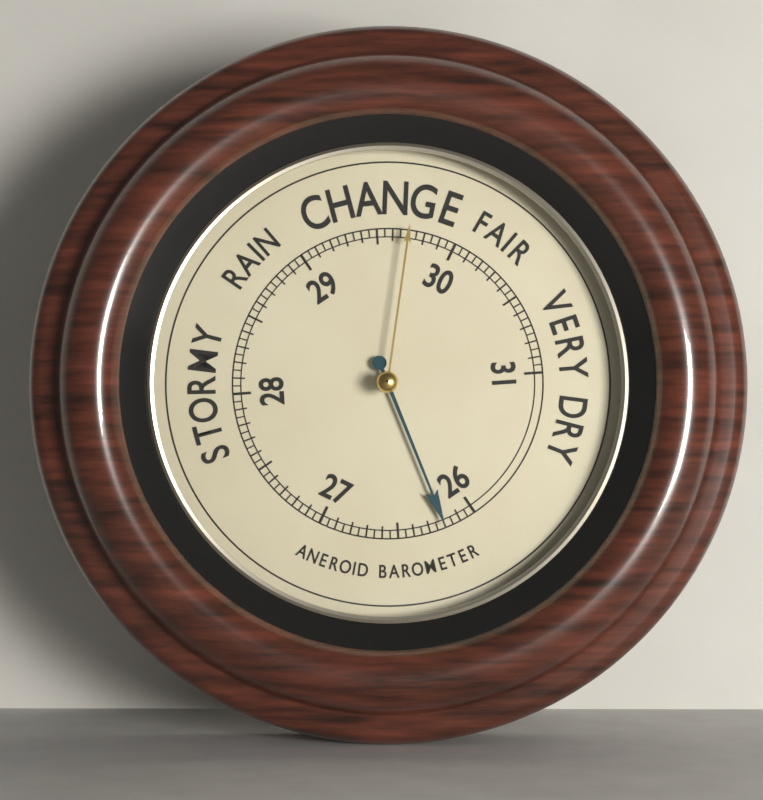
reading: 26.20 (no unit)
